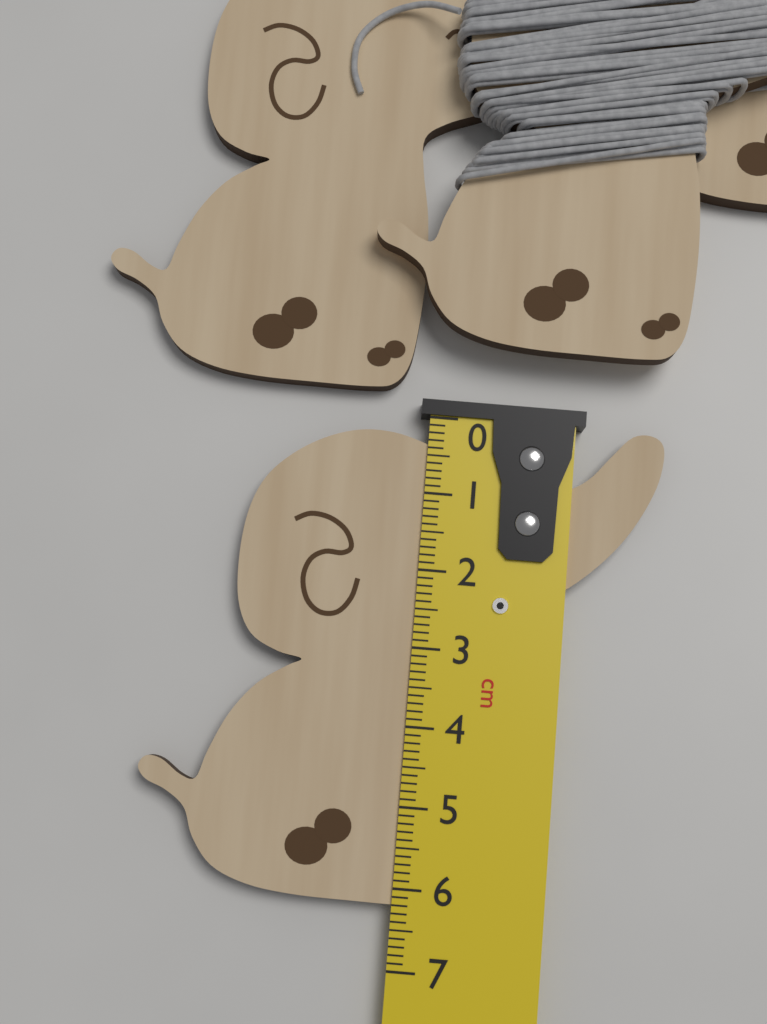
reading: 6.2 cm
